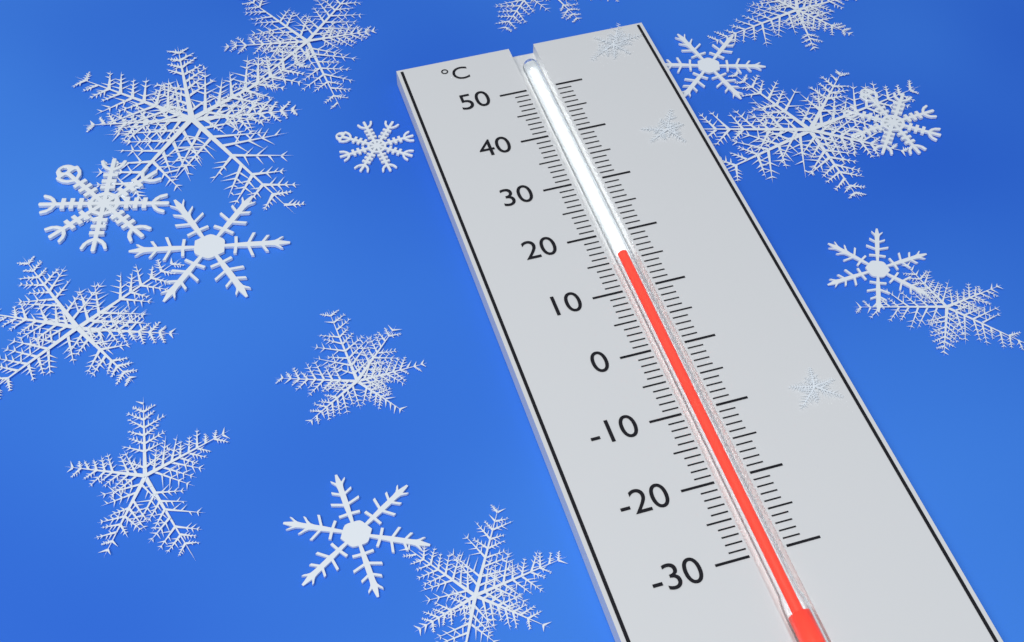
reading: 16 °C
